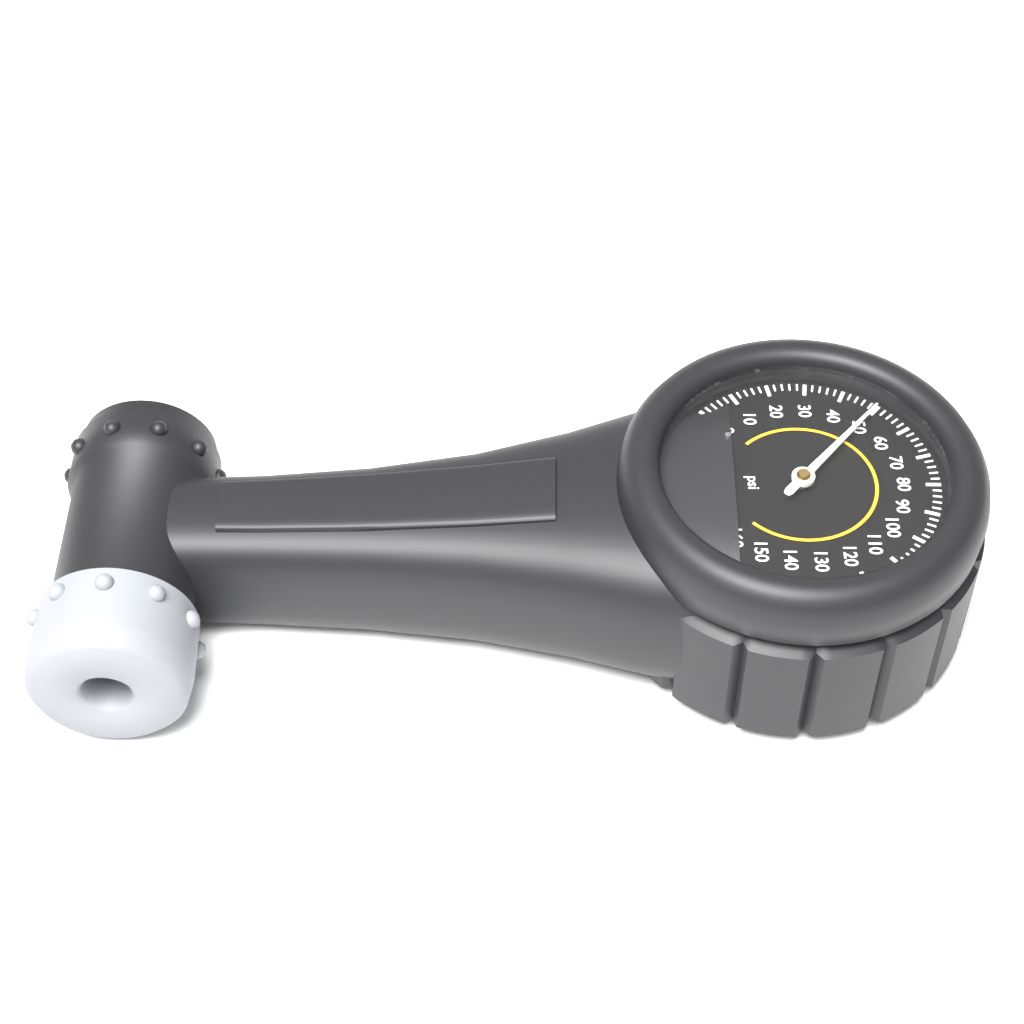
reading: 50 psi
